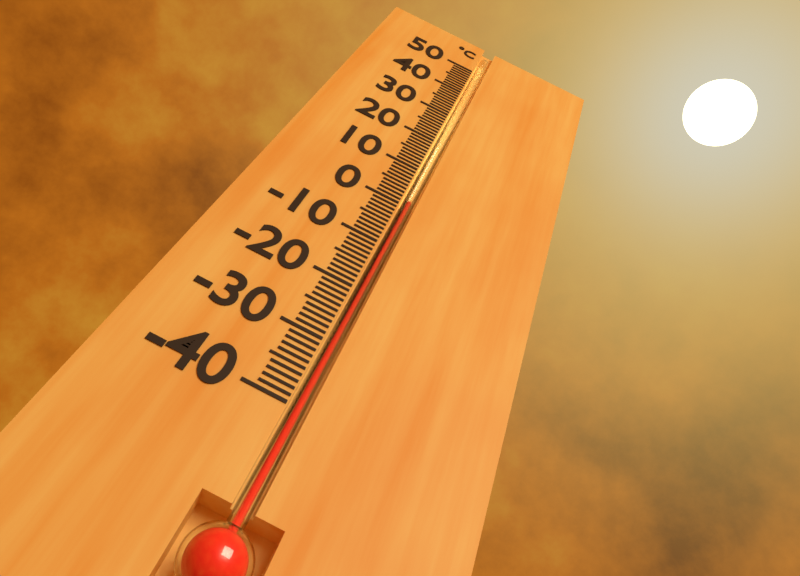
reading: 1 °C
